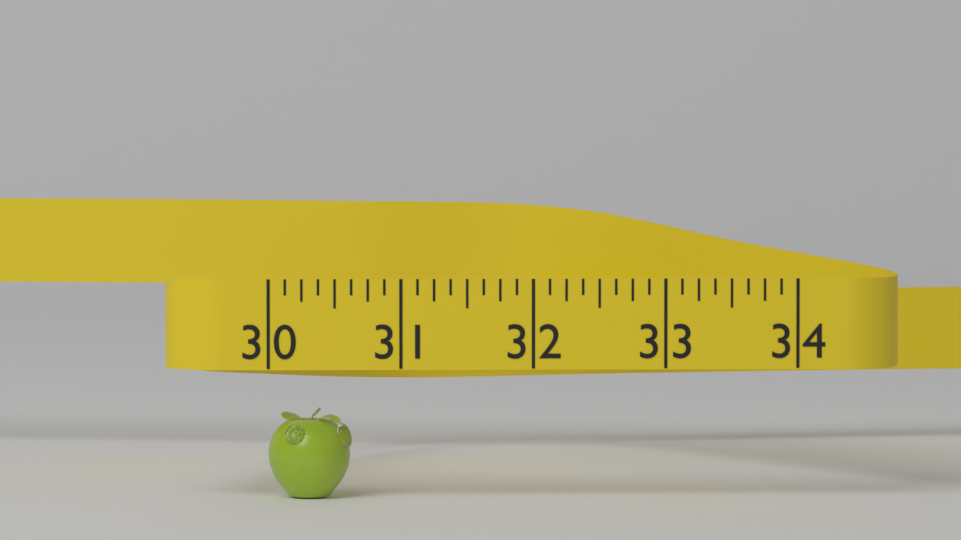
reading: 30.625 (no unit)
